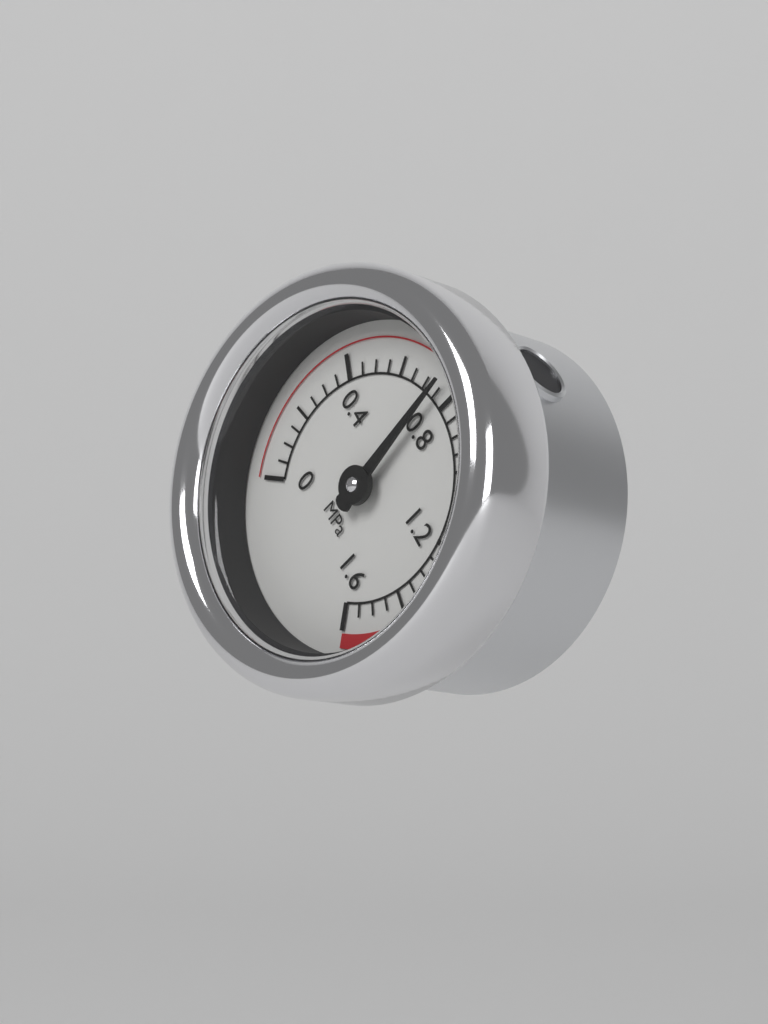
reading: 0.75 MPa
